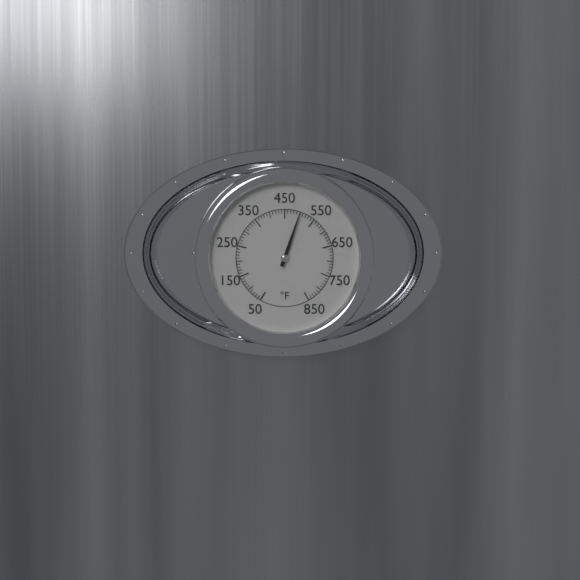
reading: 500 °F
